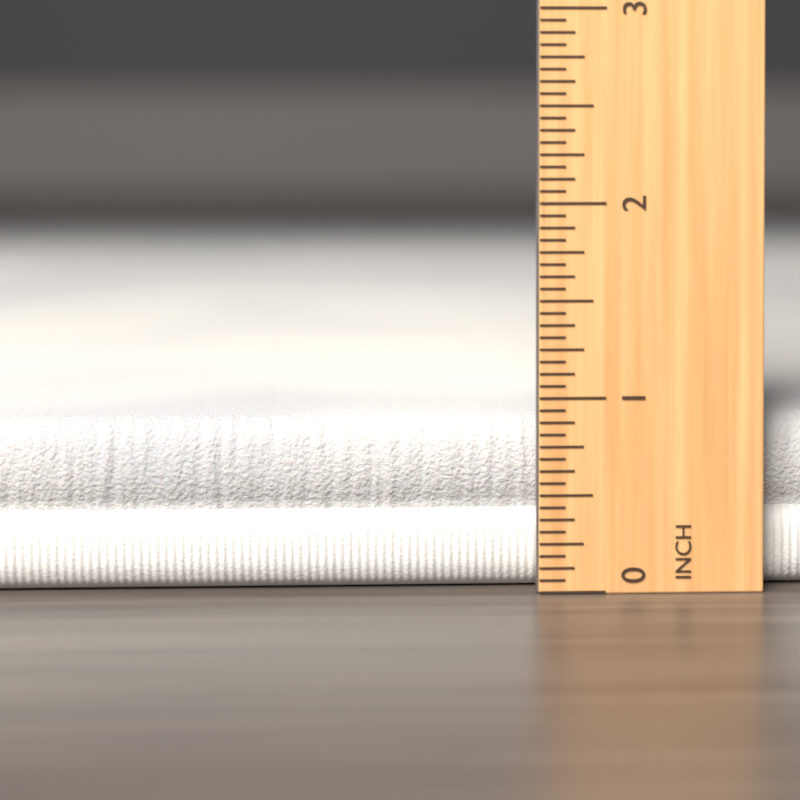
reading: 0.8750 inch
